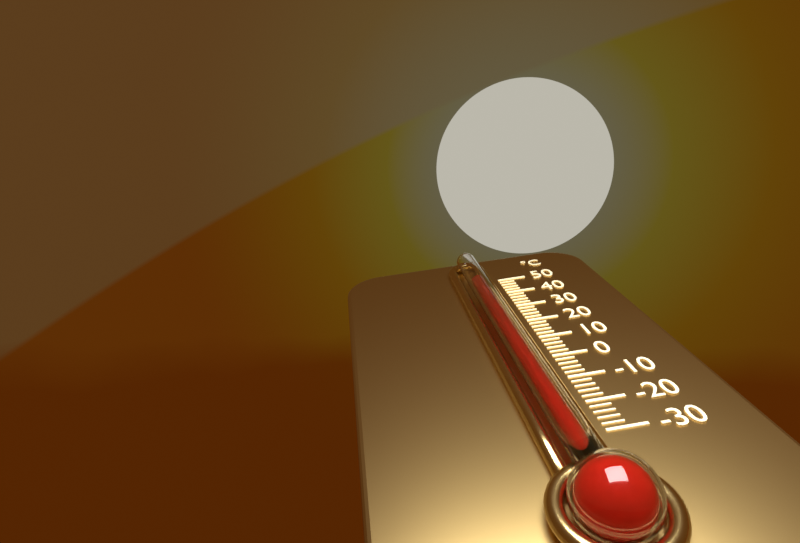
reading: 40 °C
